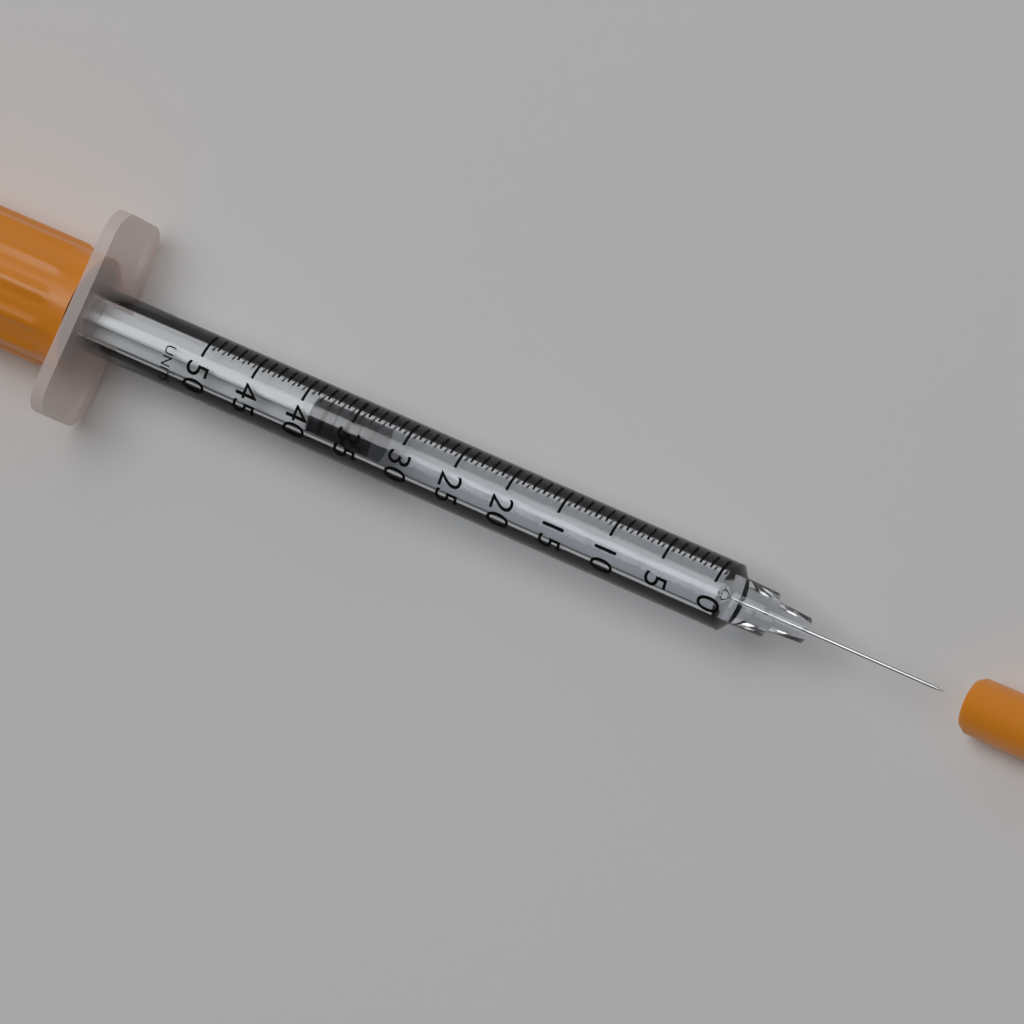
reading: 33 UNITS
